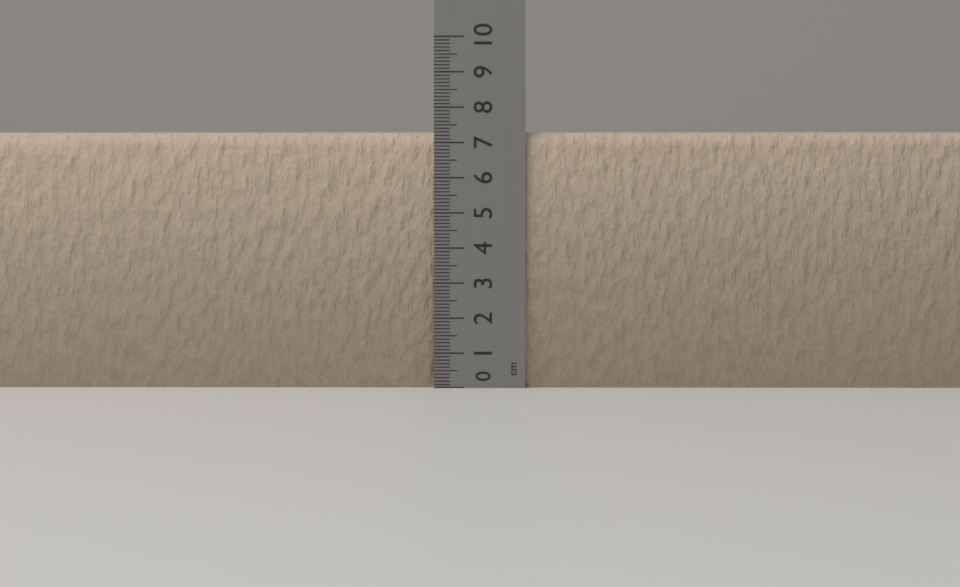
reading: 7.3 cm
